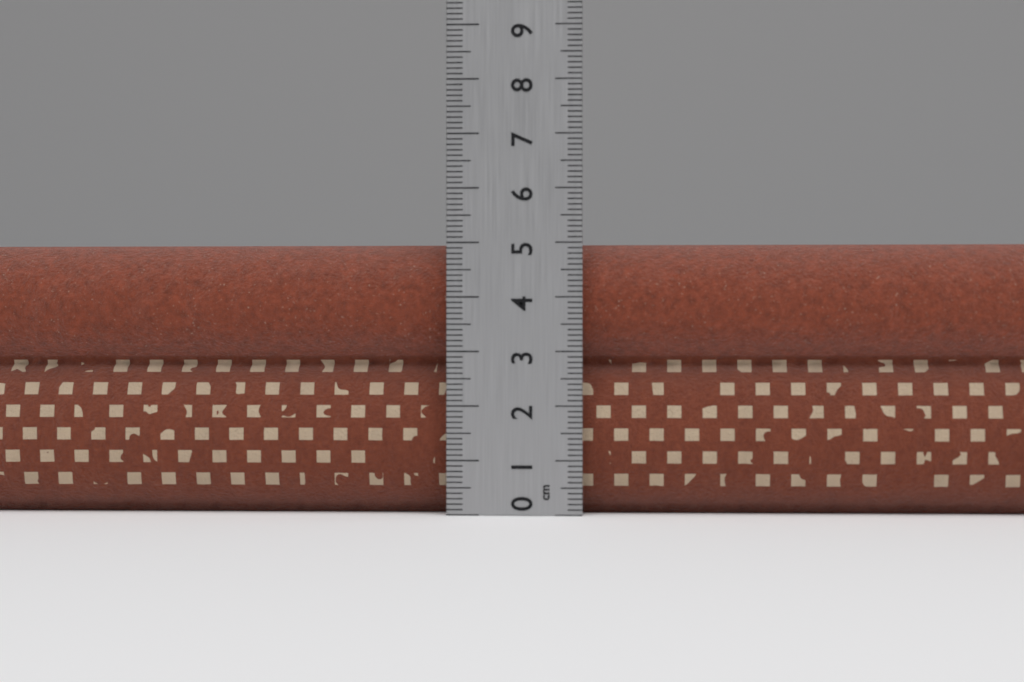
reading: 5.0 cm
